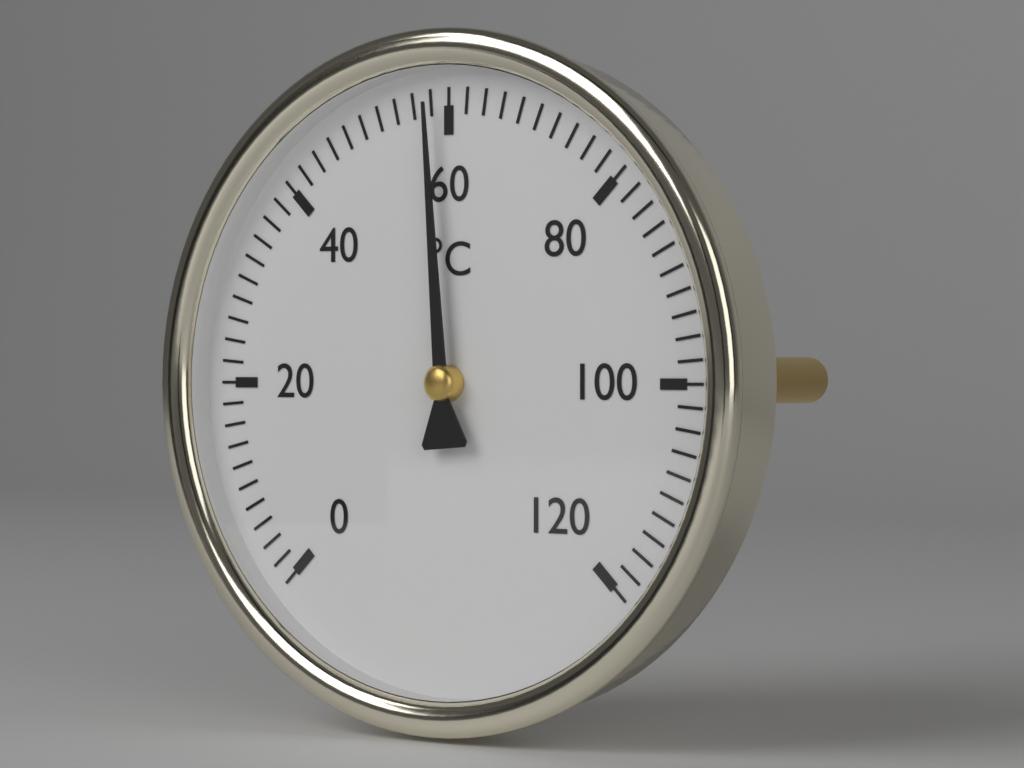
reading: 58 °C
